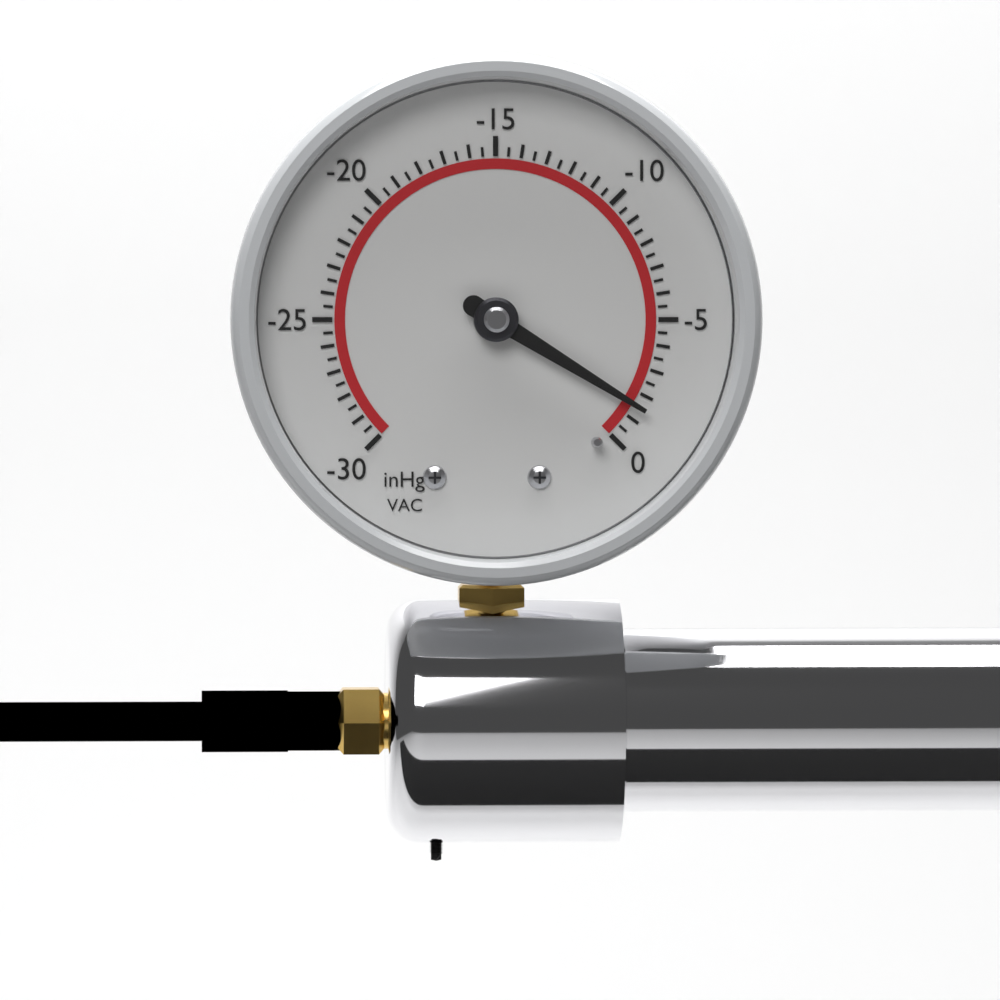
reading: -1.5 inHg
